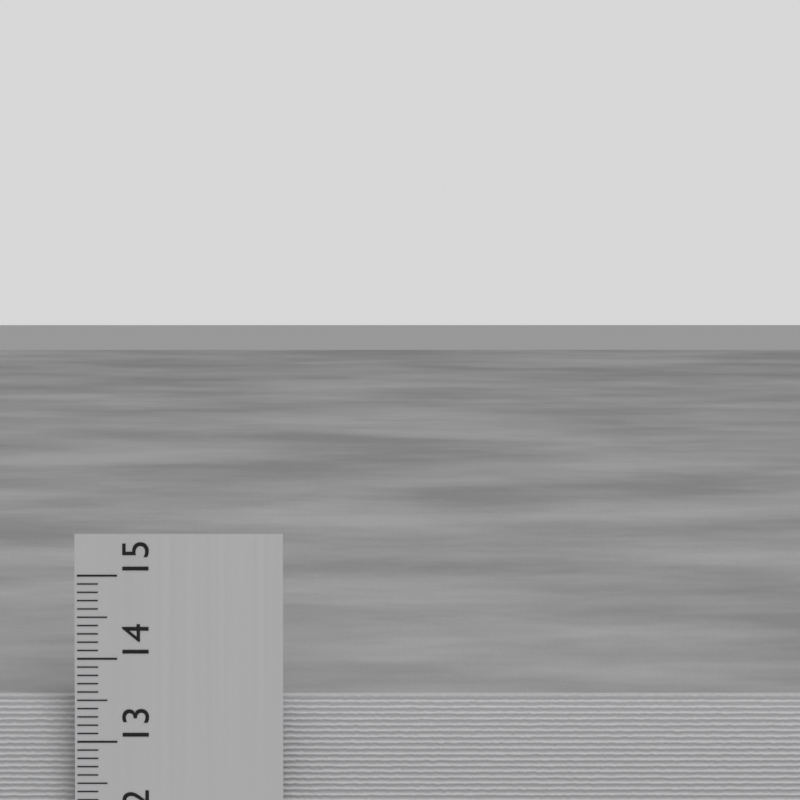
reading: 13.5 cm
